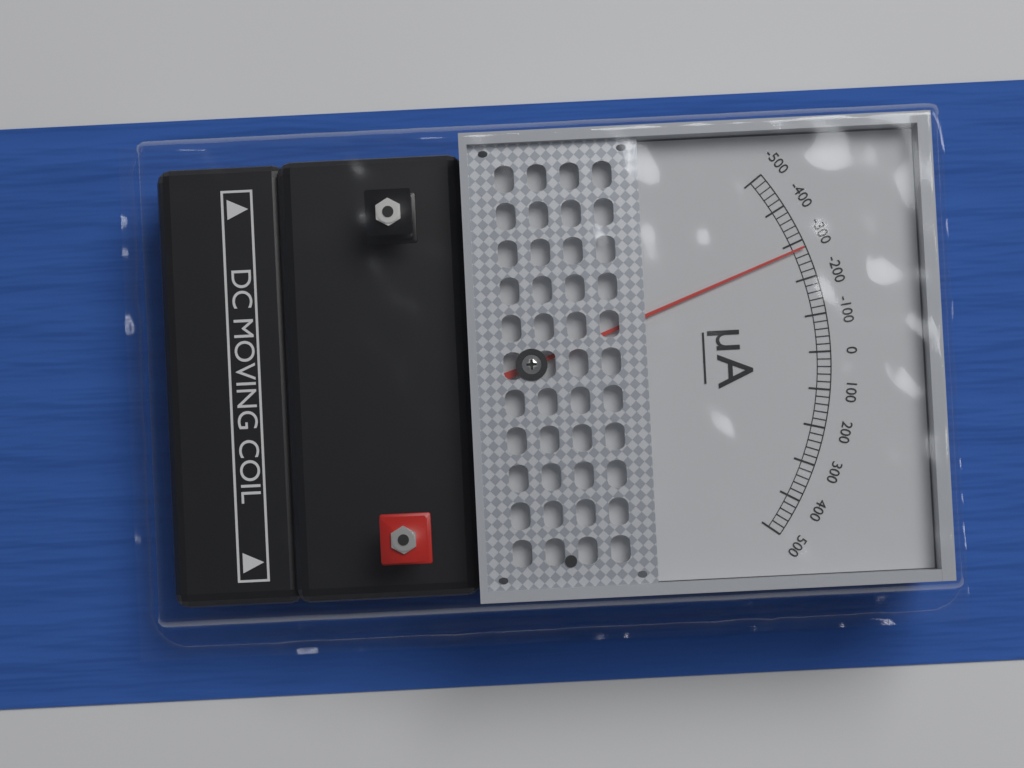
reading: -280 µA
